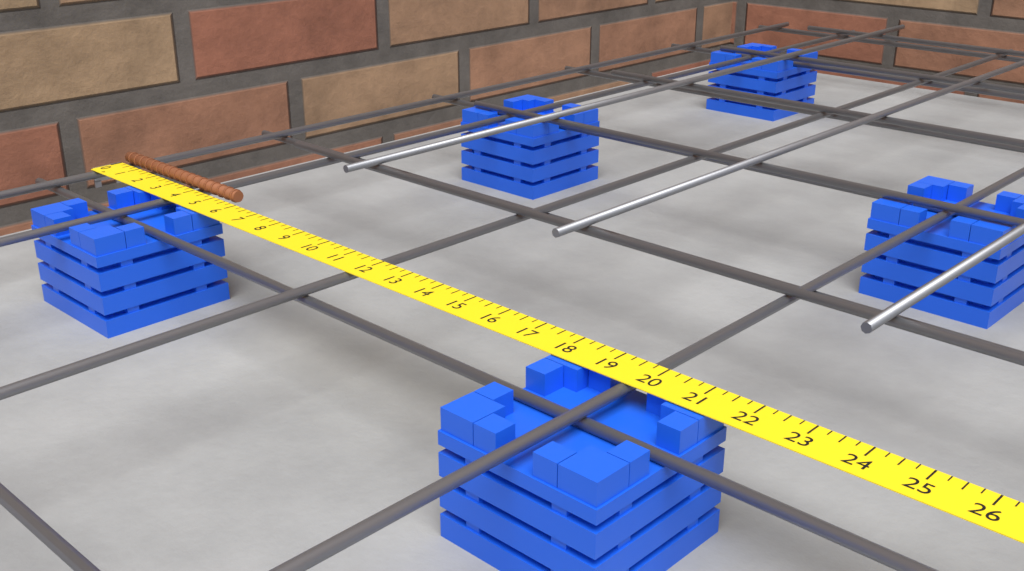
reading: 5.75 in
